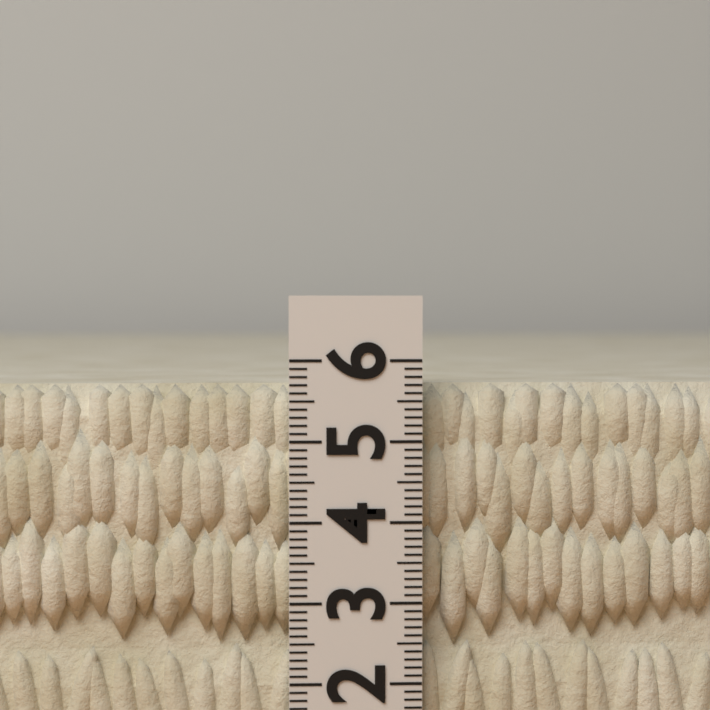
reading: 5.7 (no unit)
